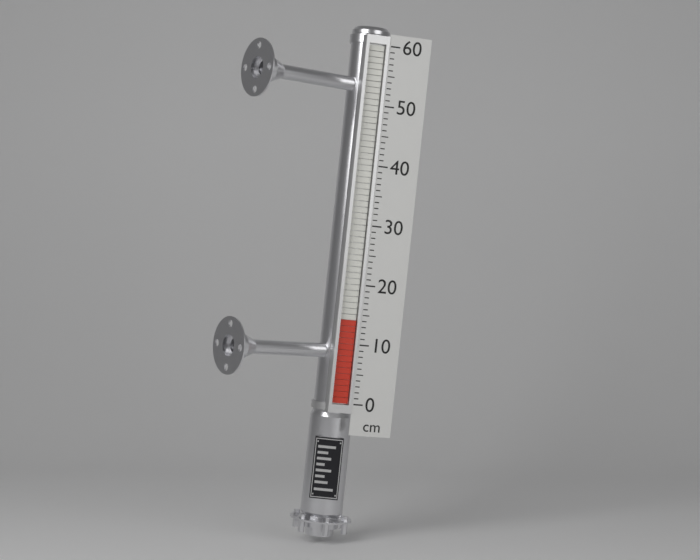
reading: 14 cm
